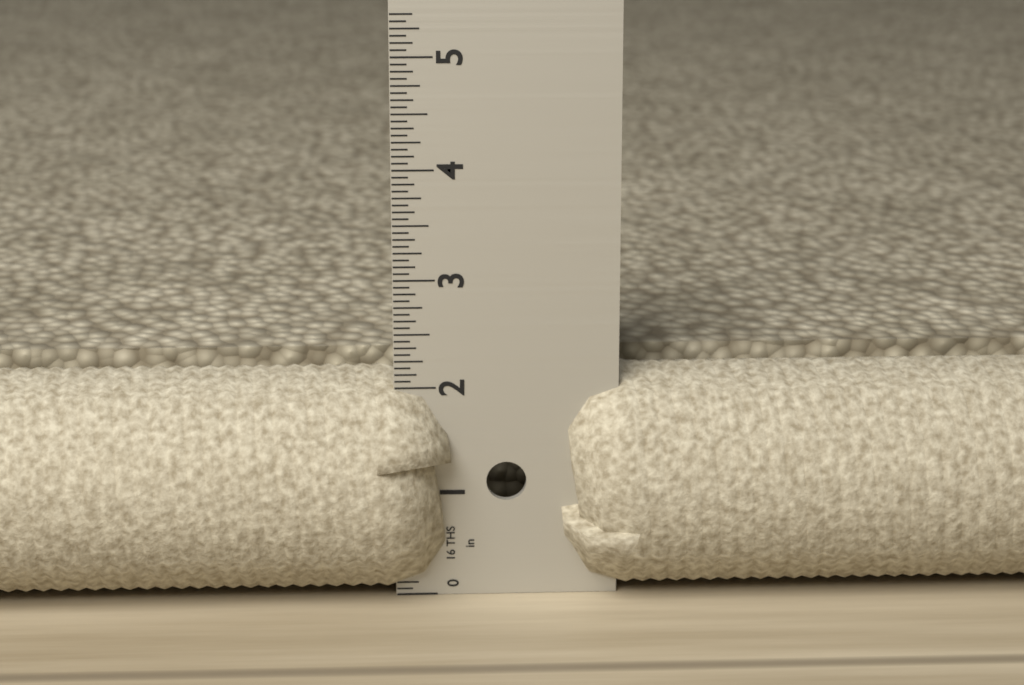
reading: 2.1250 in
